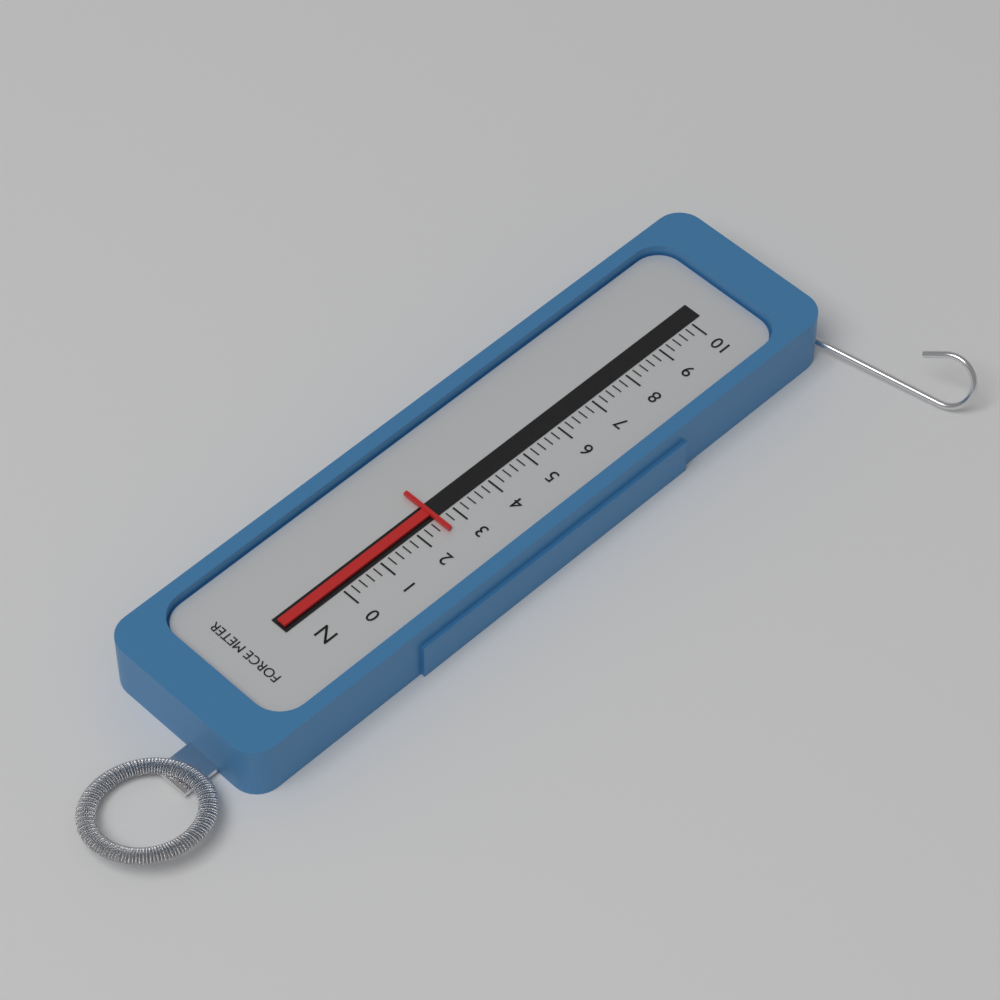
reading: 2.6 N
